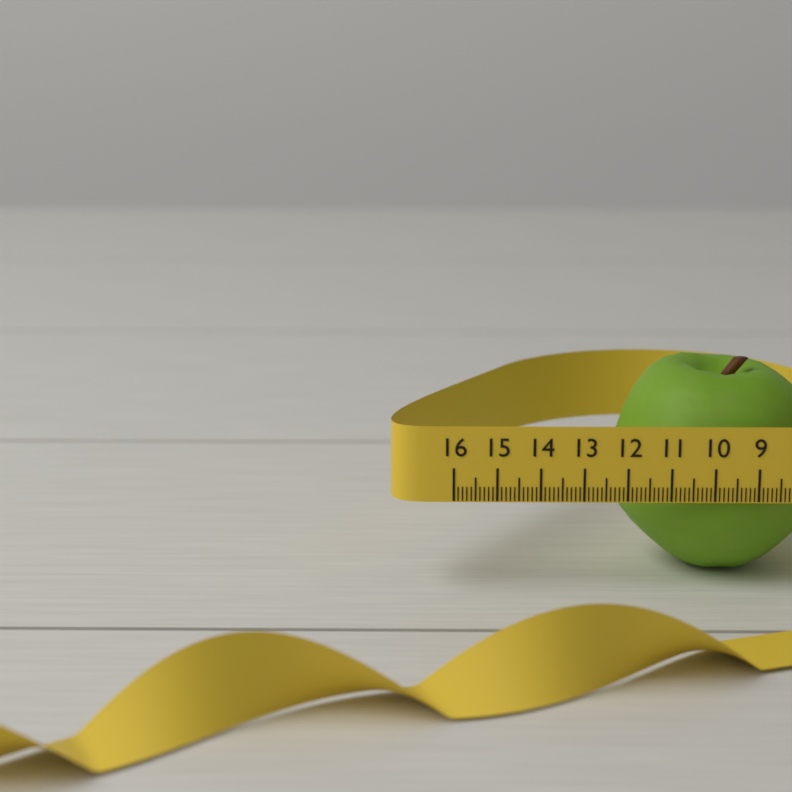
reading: 12.2 (no unit)
